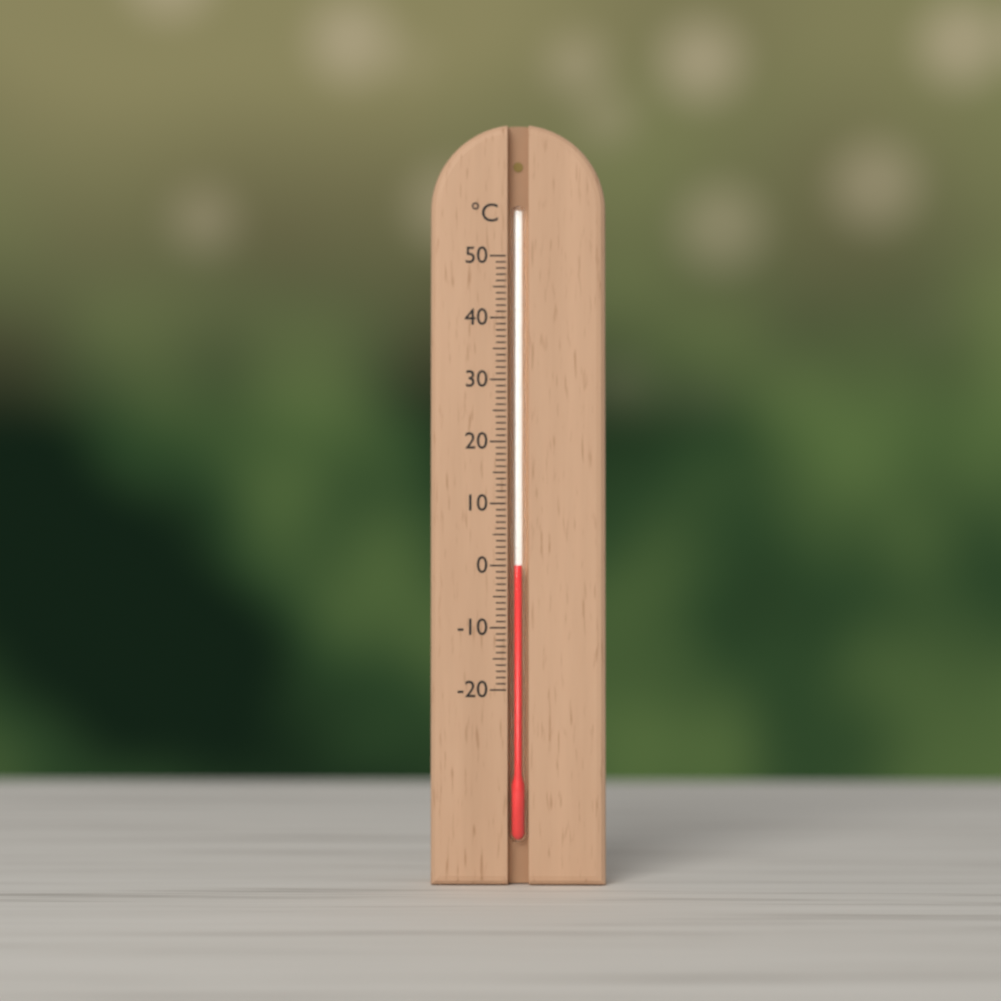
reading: 0 °C
